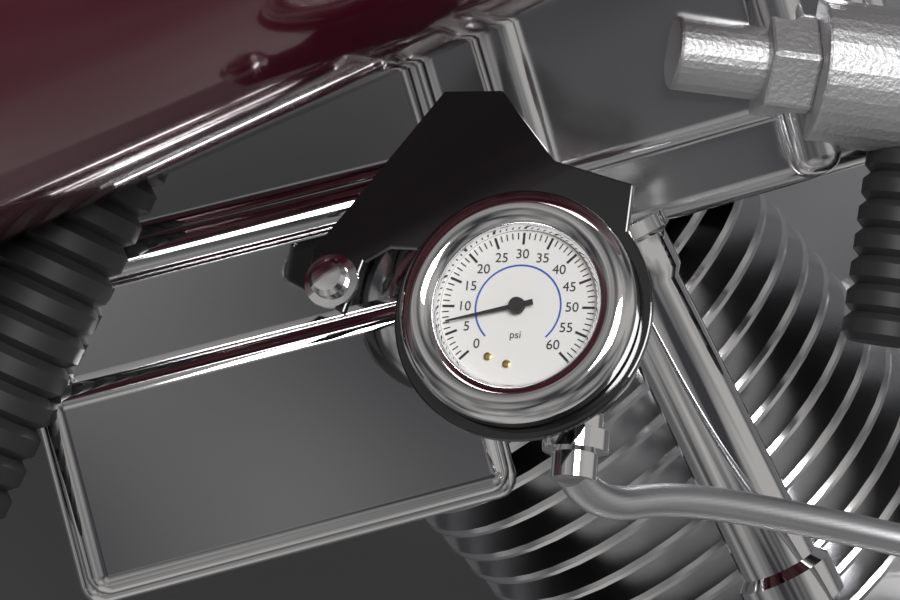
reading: 7 psi
